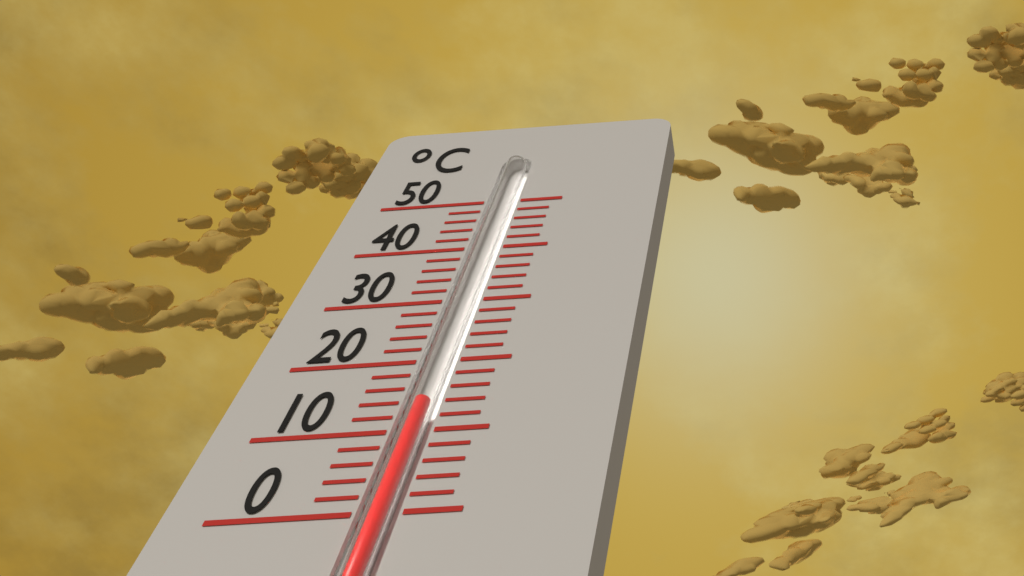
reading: 14 °C
